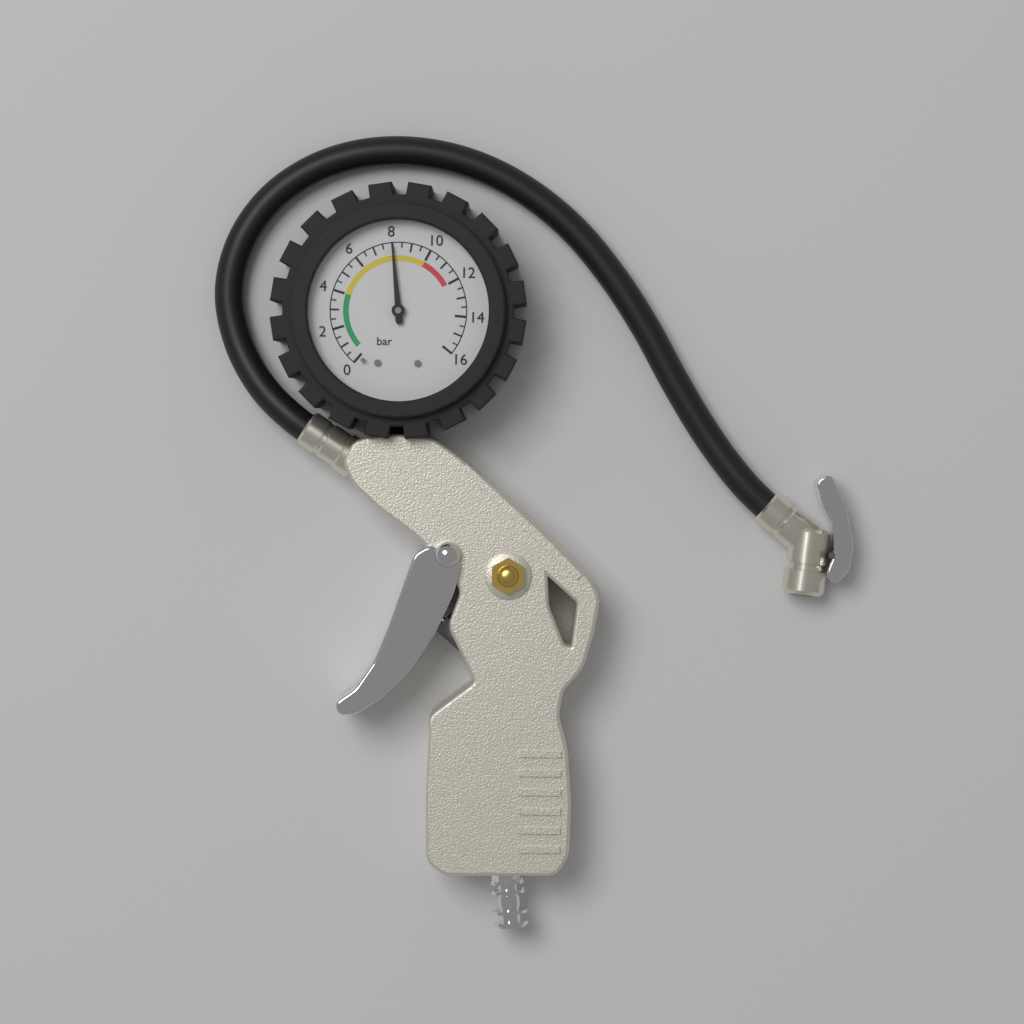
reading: 8.0 bar
